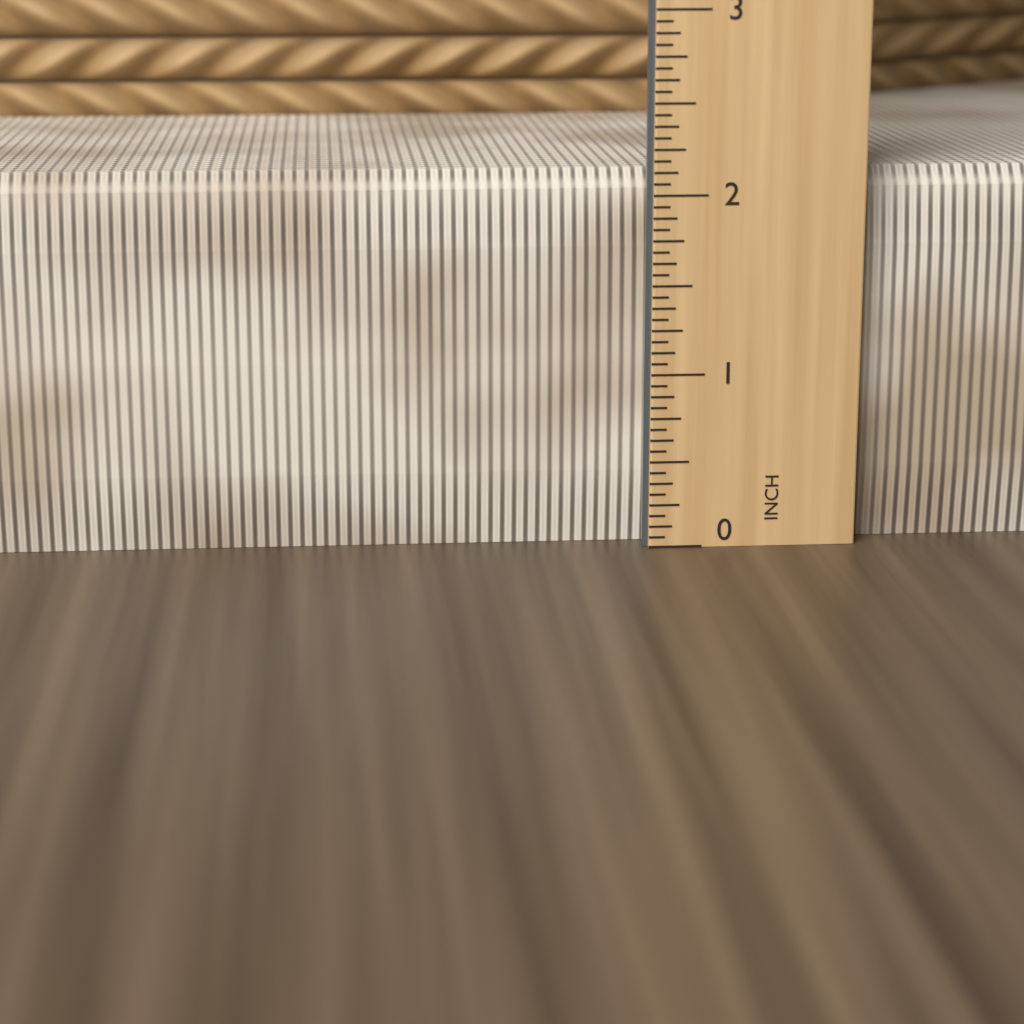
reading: 2.1250 in
